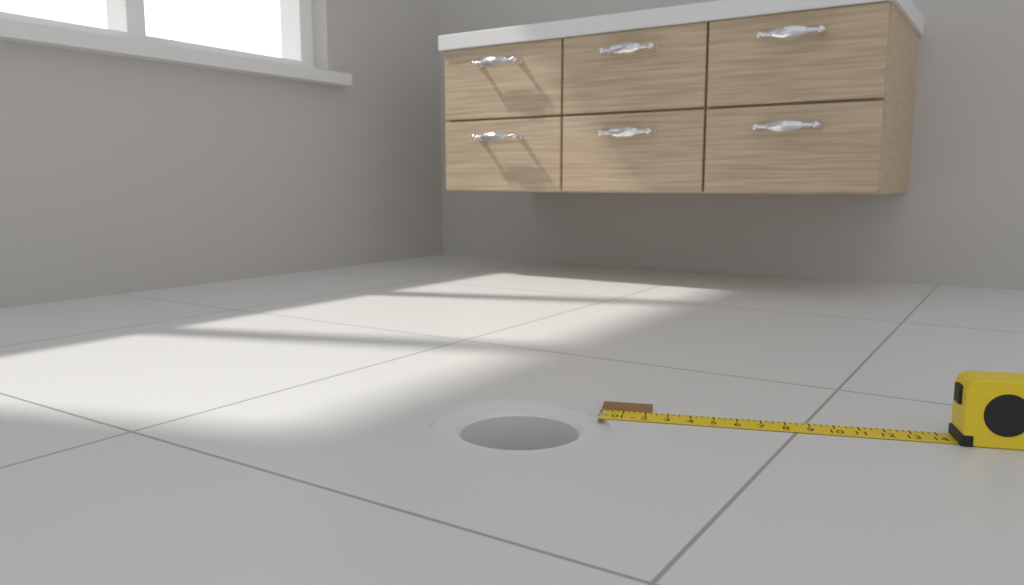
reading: 2.25 in
